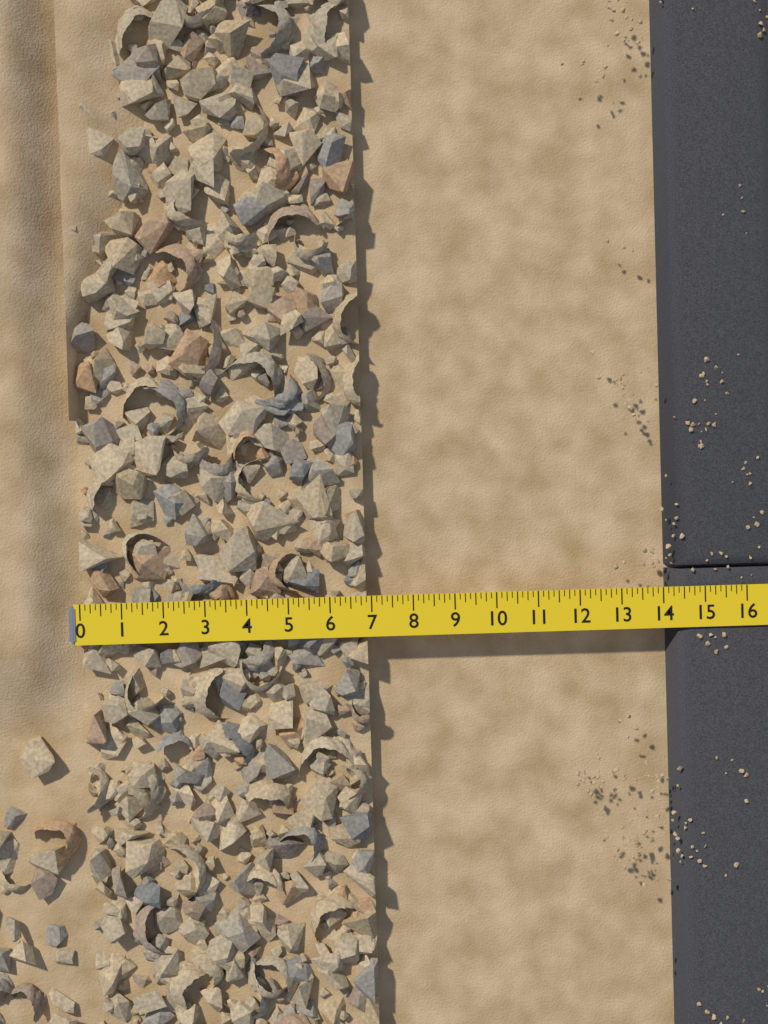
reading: 6.875 (no unit)
